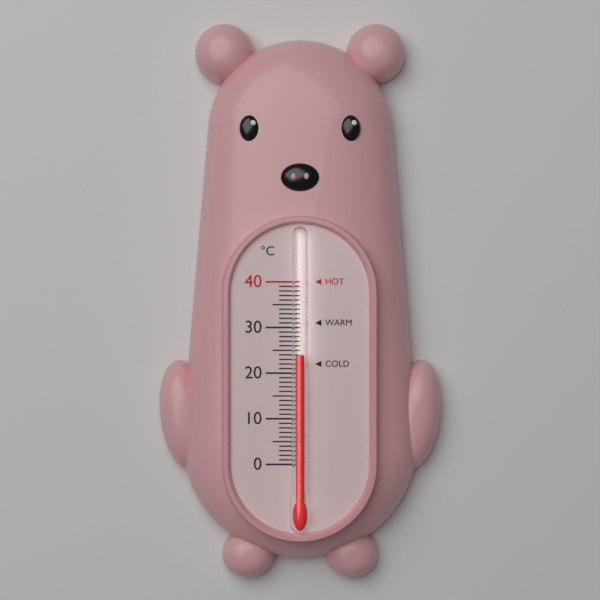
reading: 24 °C
